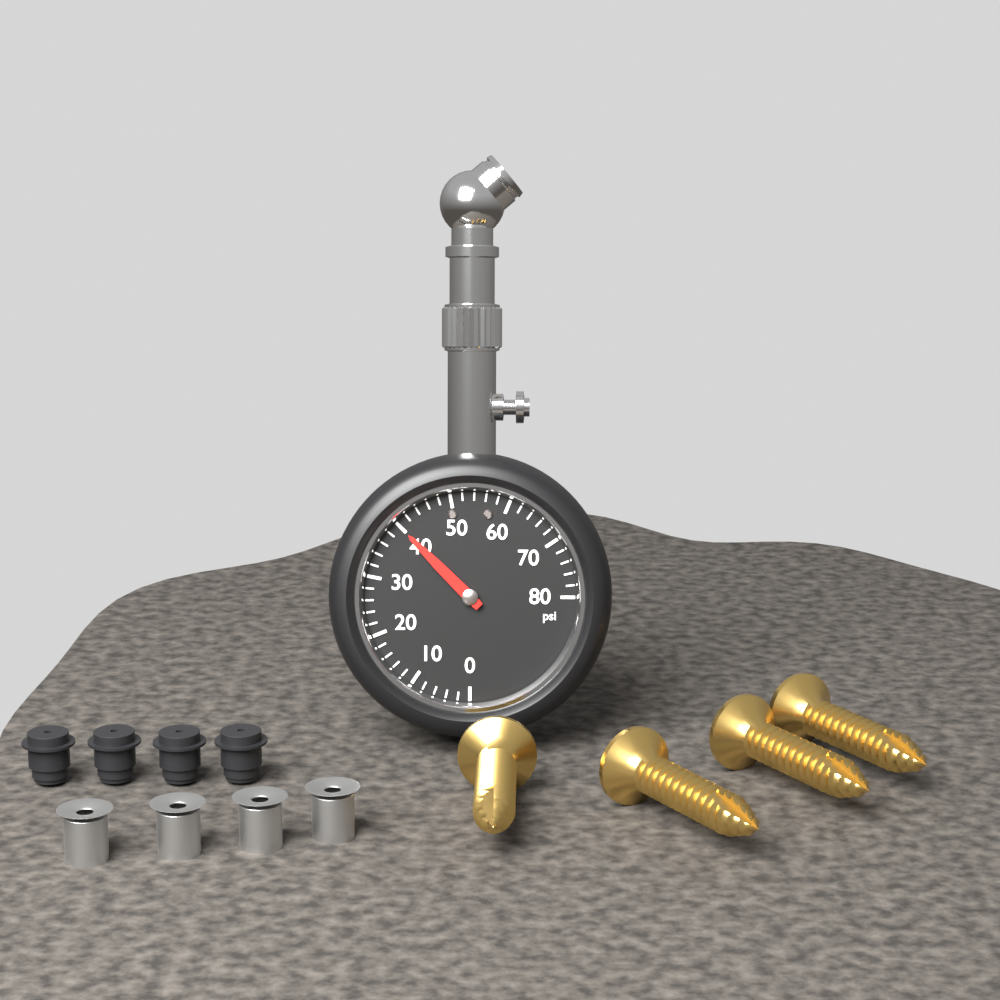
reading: 40 psi
